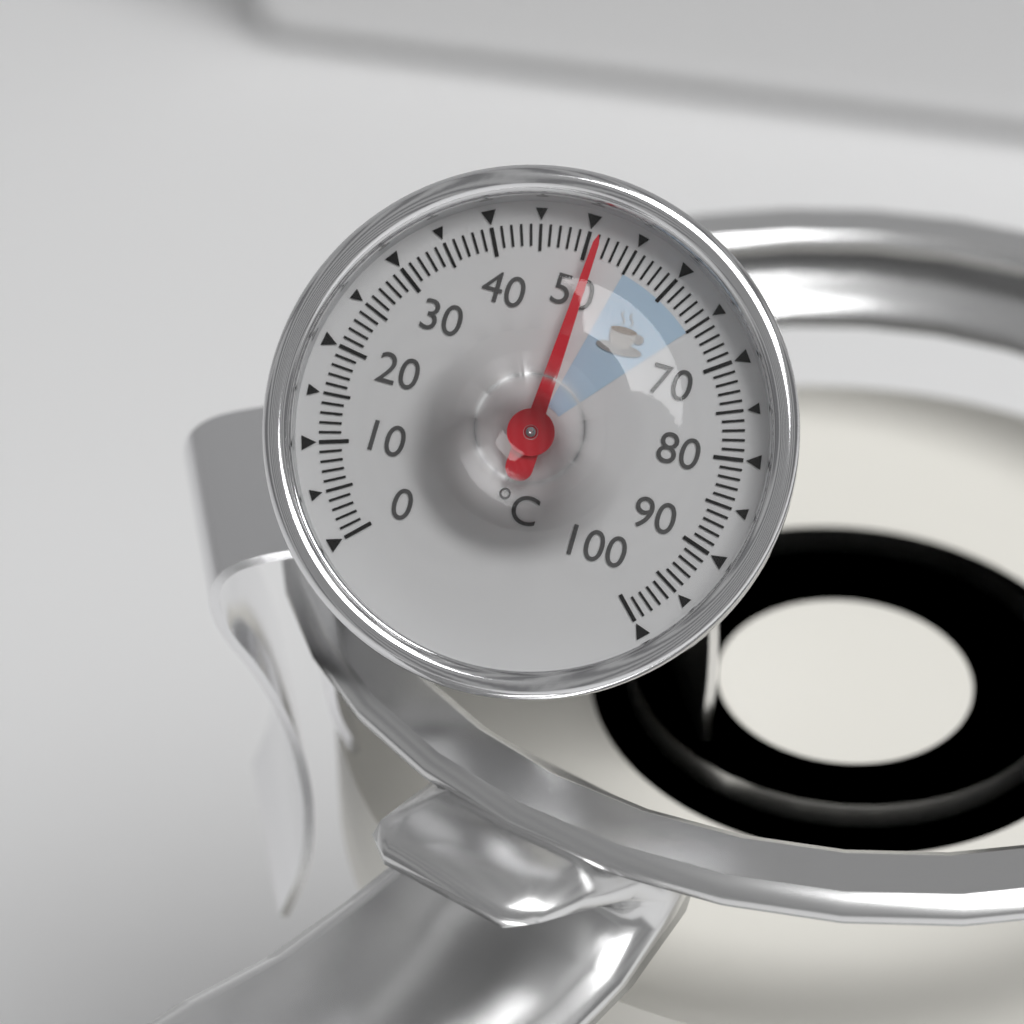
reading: 51 °C
